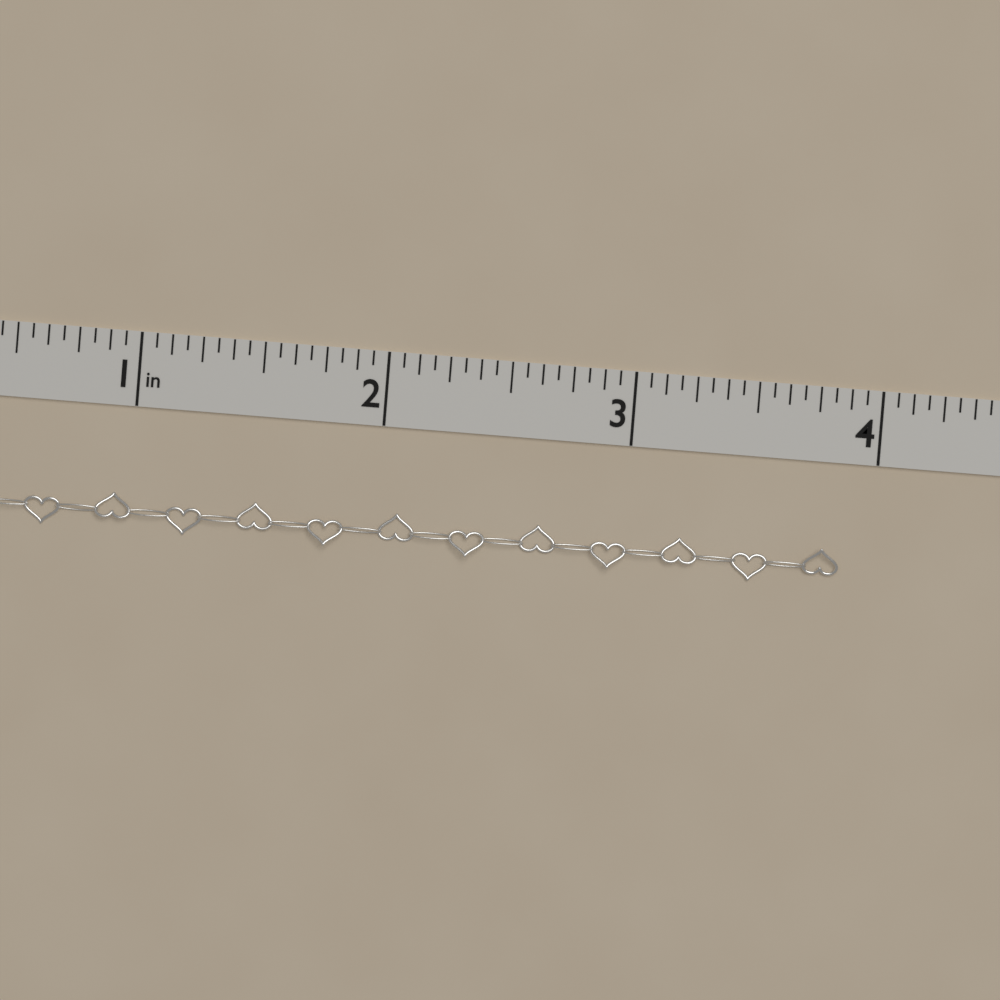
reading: 3.8750 in
